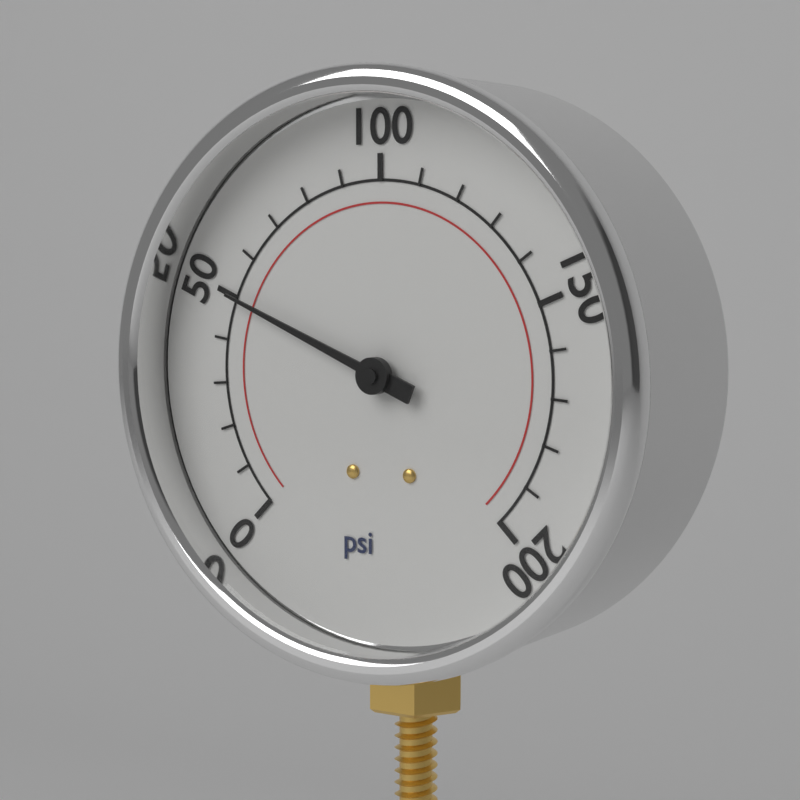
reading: 50 psi
